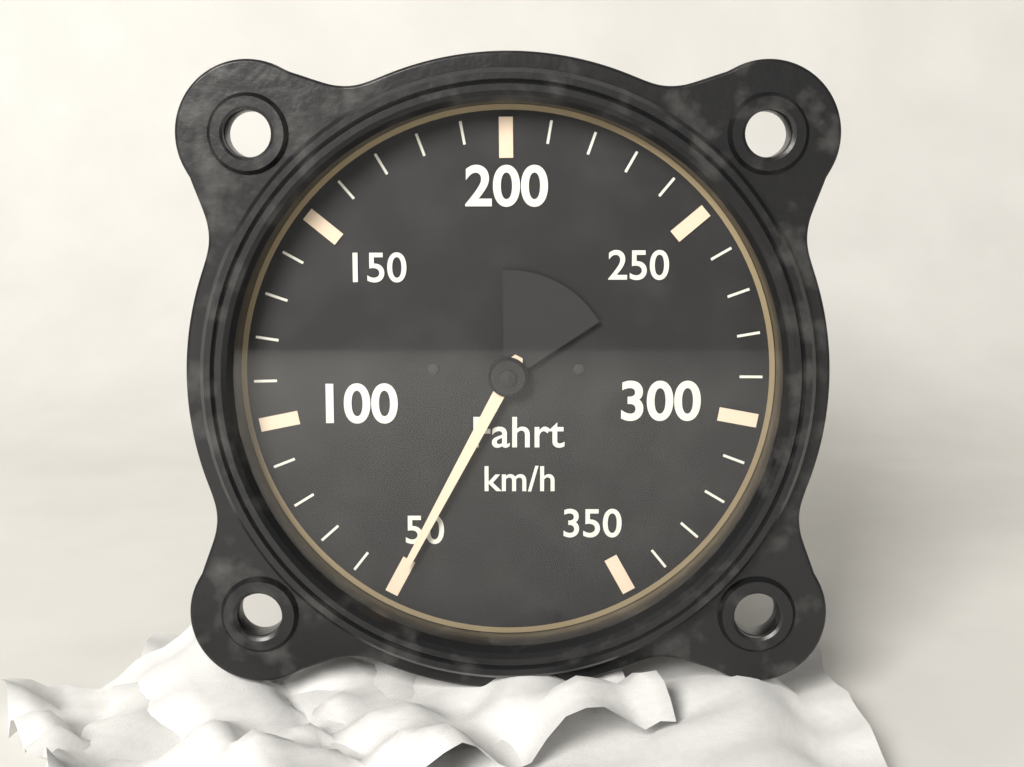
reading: 50 km/h
